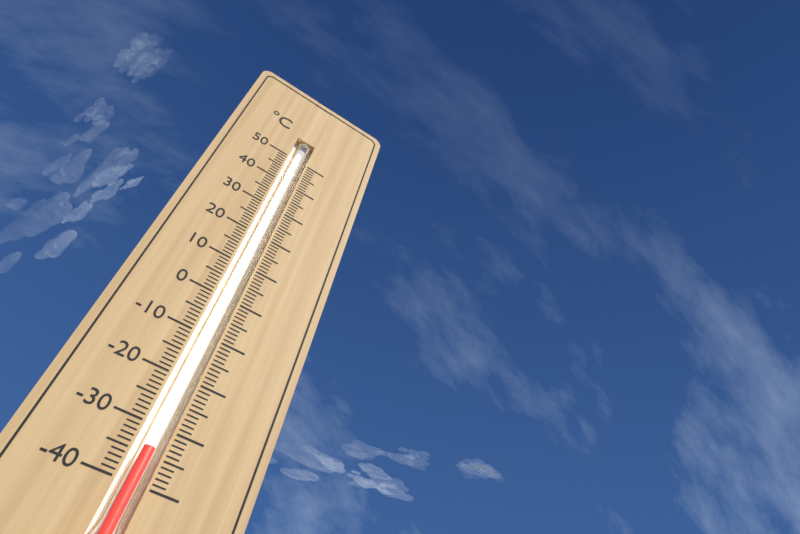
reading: -34 °C
